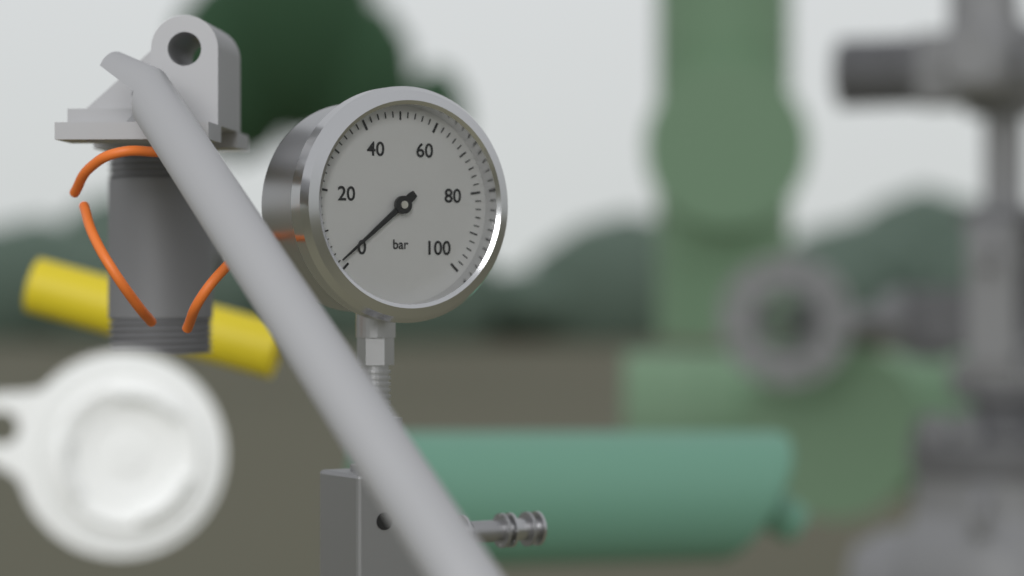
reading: 2 bar
